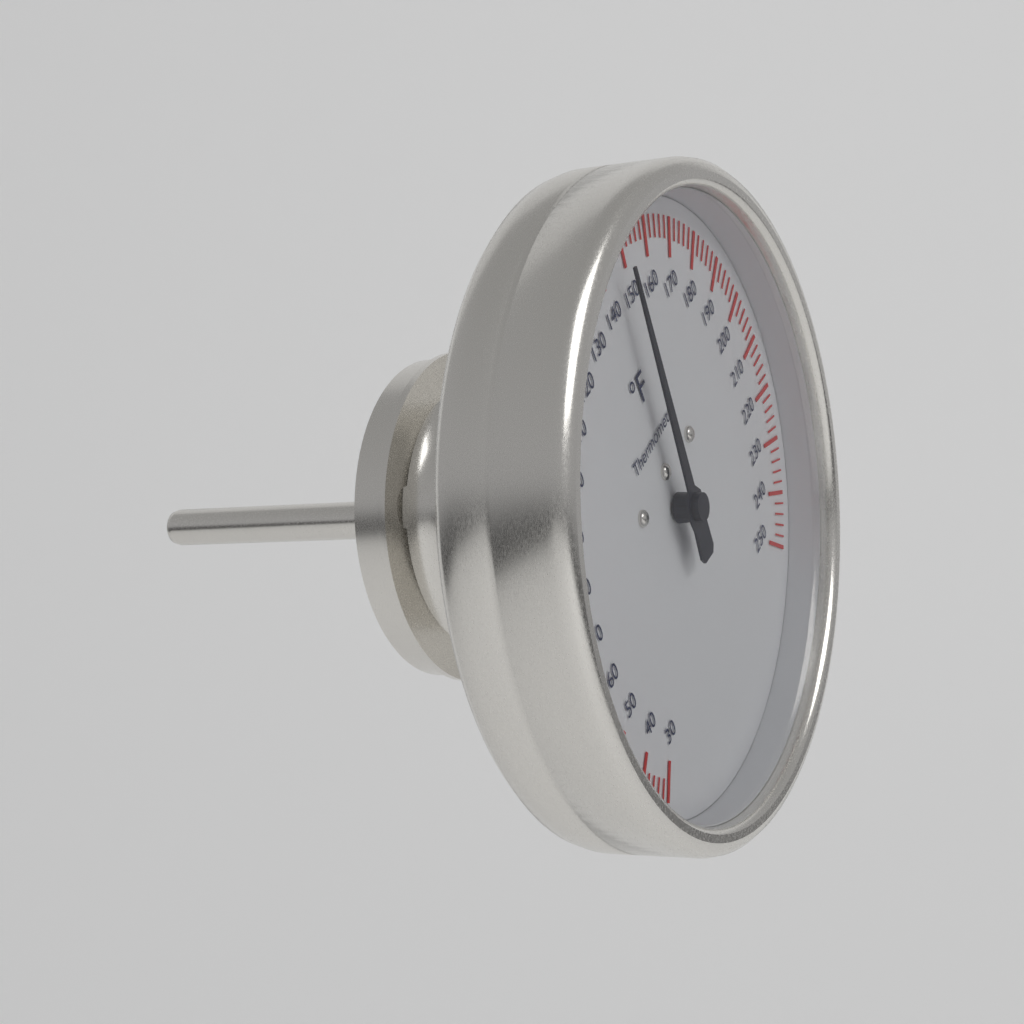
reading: 146 °F
